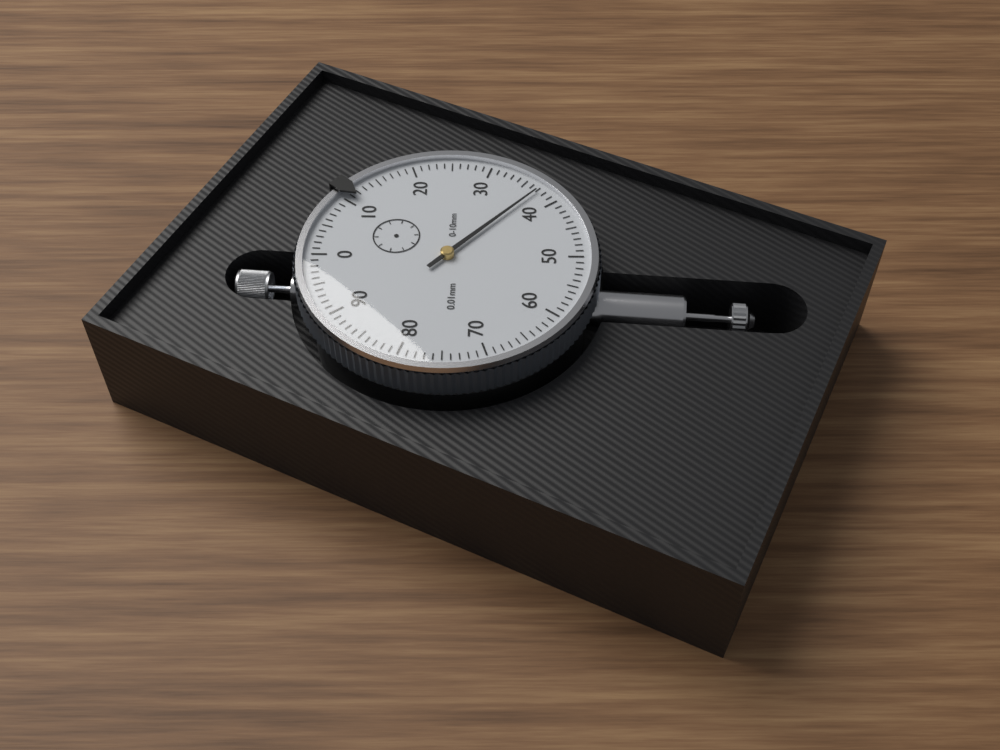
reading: 0.37 mm
